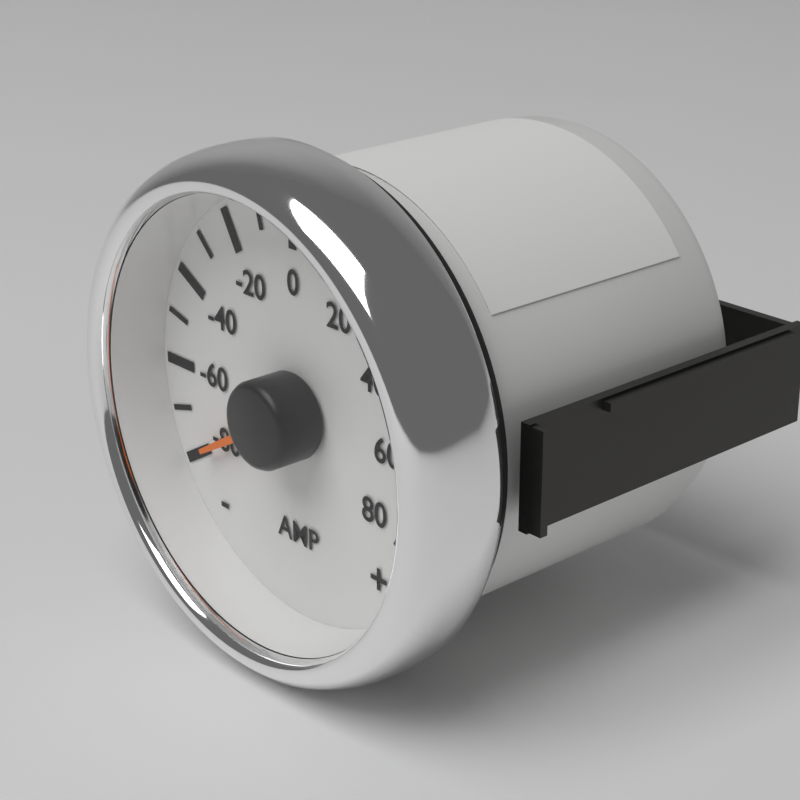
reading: -80 A
